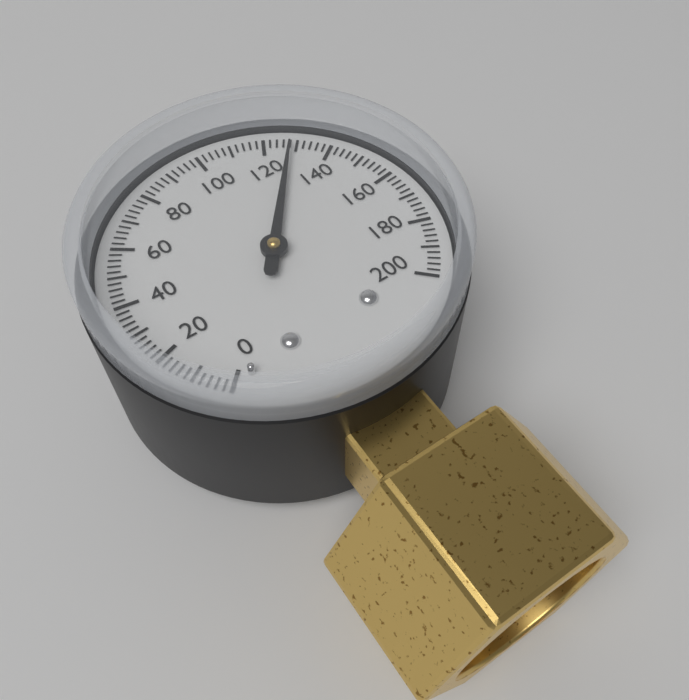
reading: 128 (no unit)
